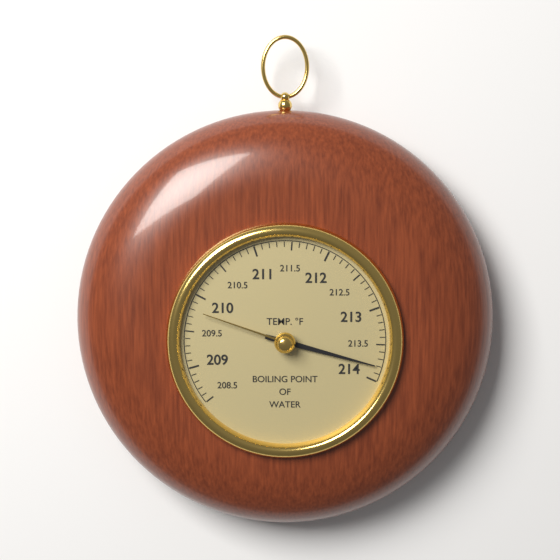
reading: 213.8 °F
